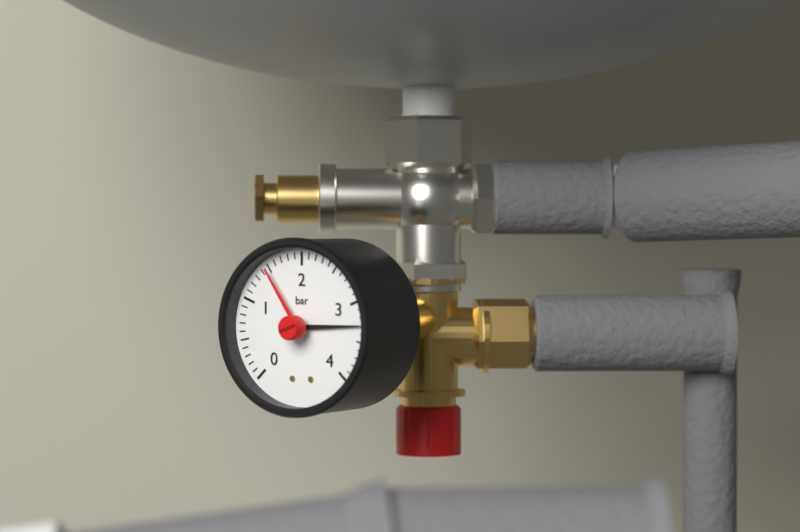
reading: 3.3 bar
